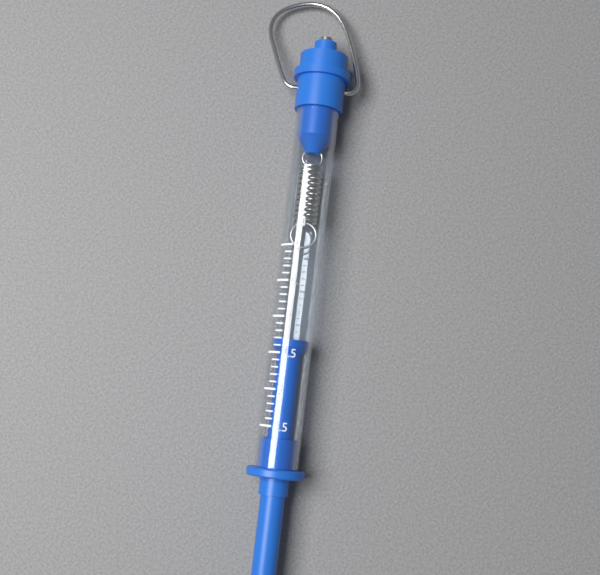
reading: 1.3 N
